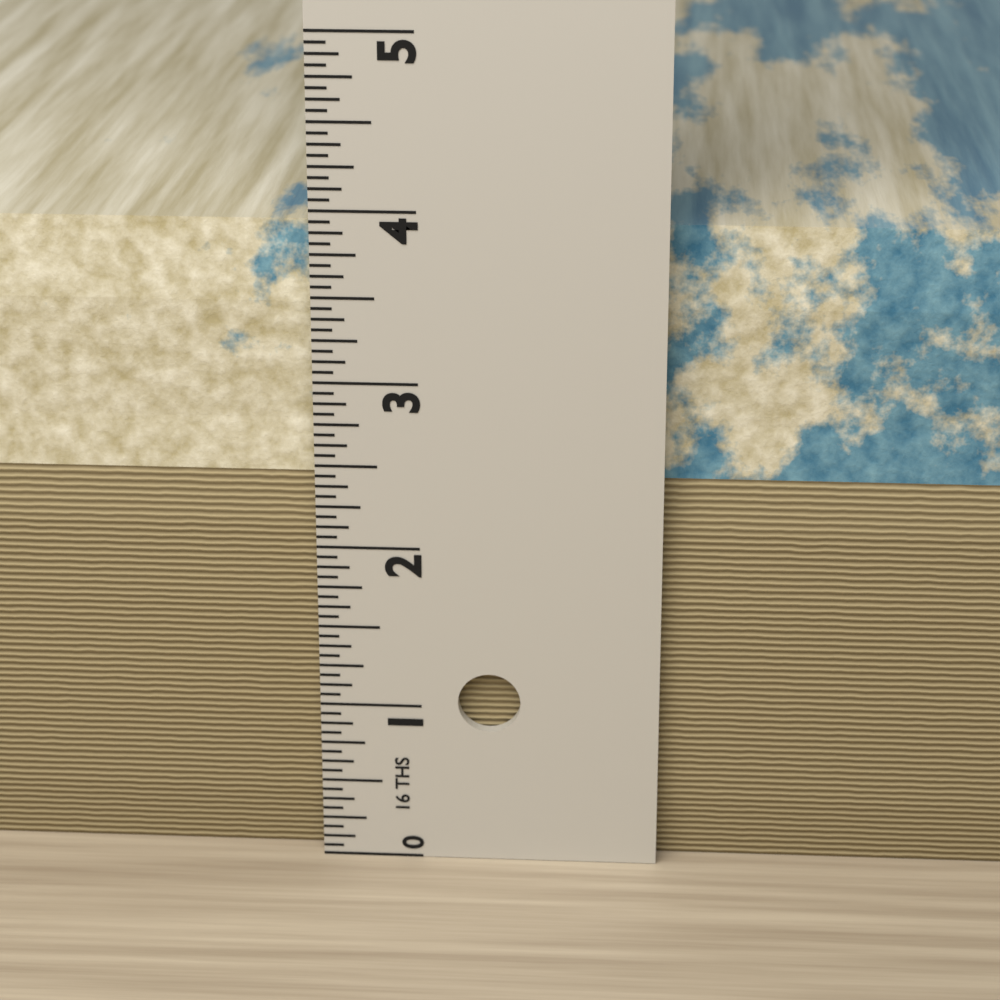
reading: 3.8750 in
